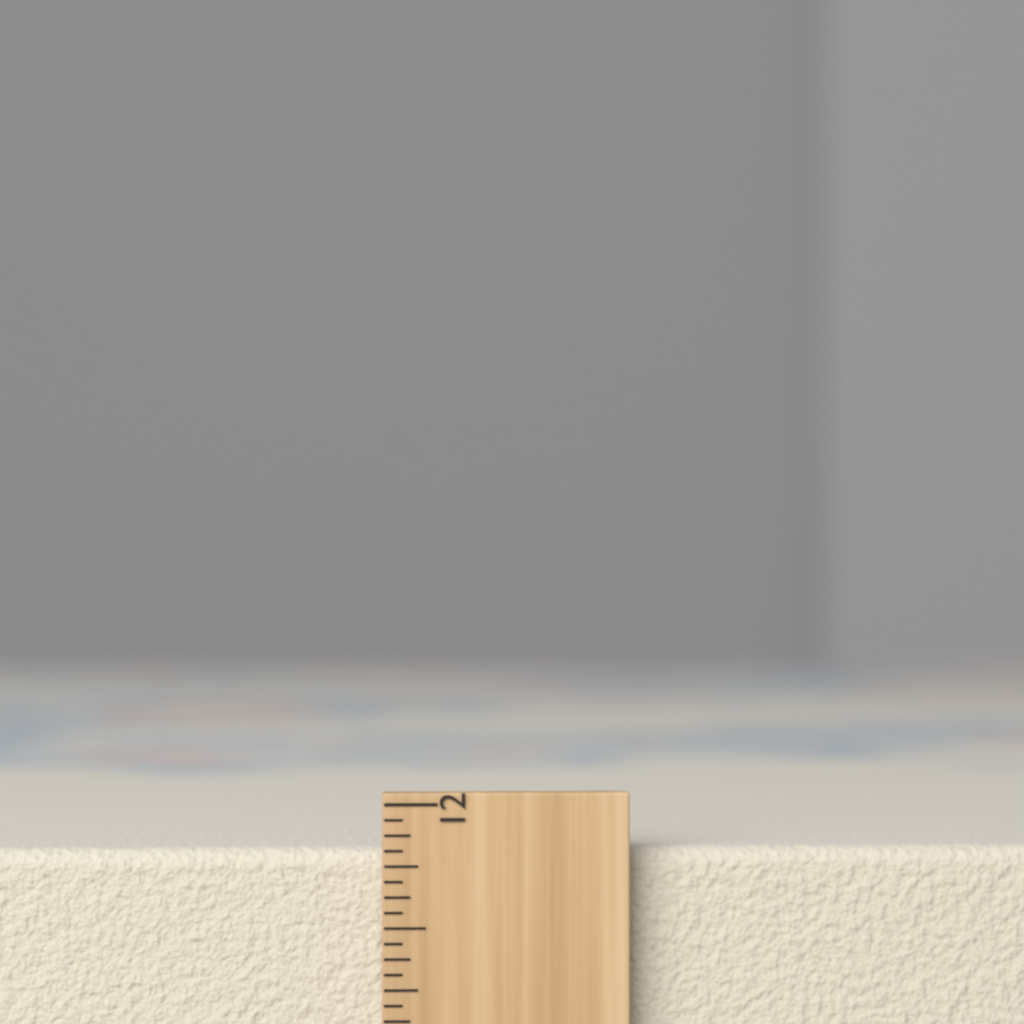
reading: 11.8125 inch
